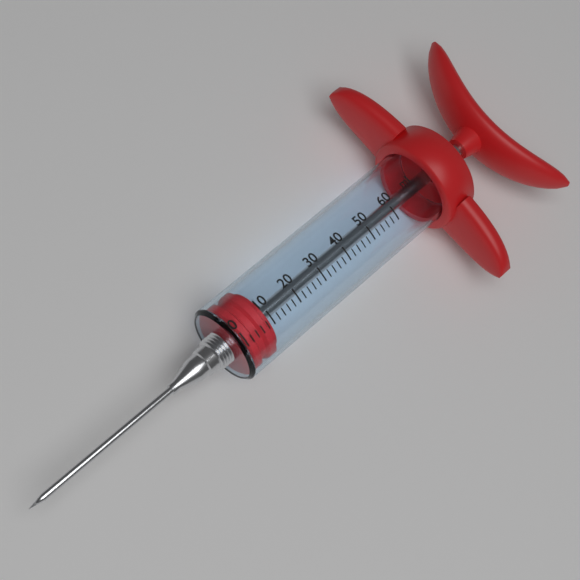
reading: 0 ml
